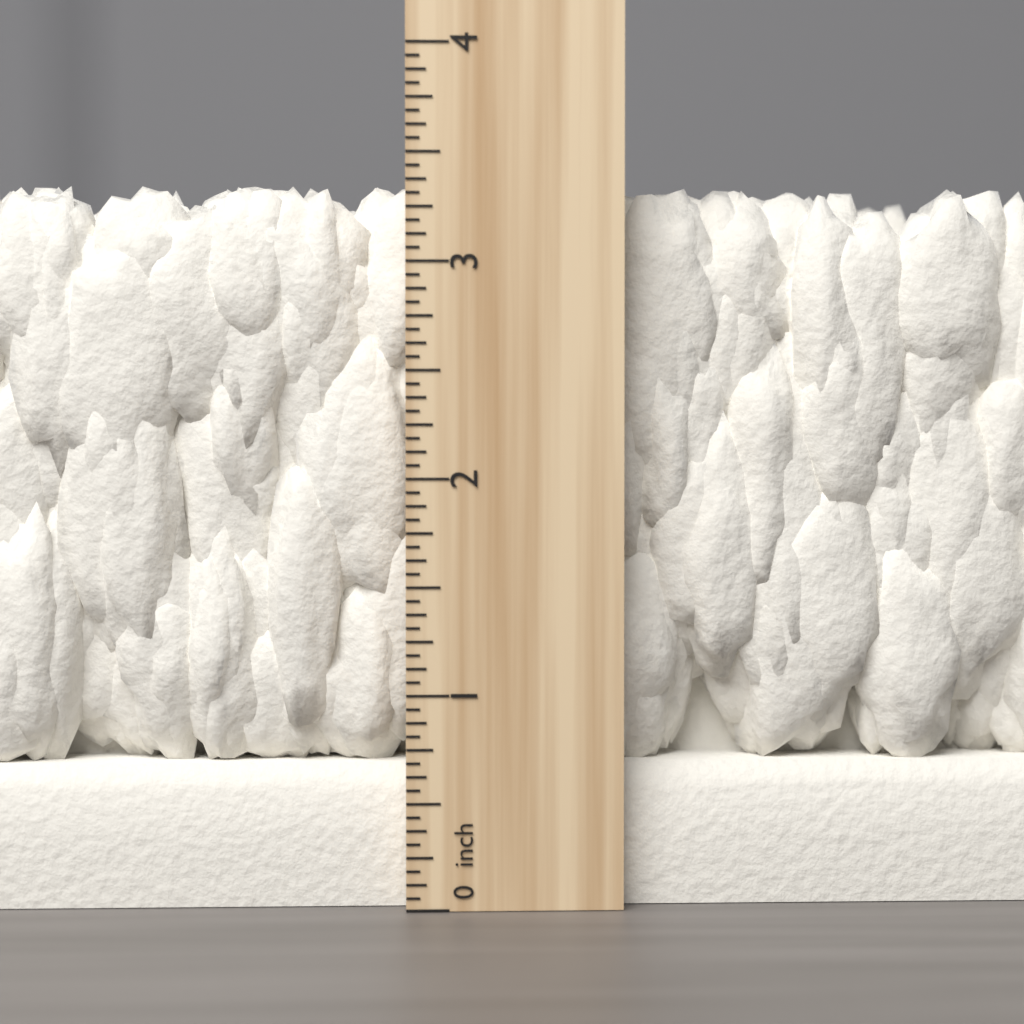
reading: 3.3750 inch
